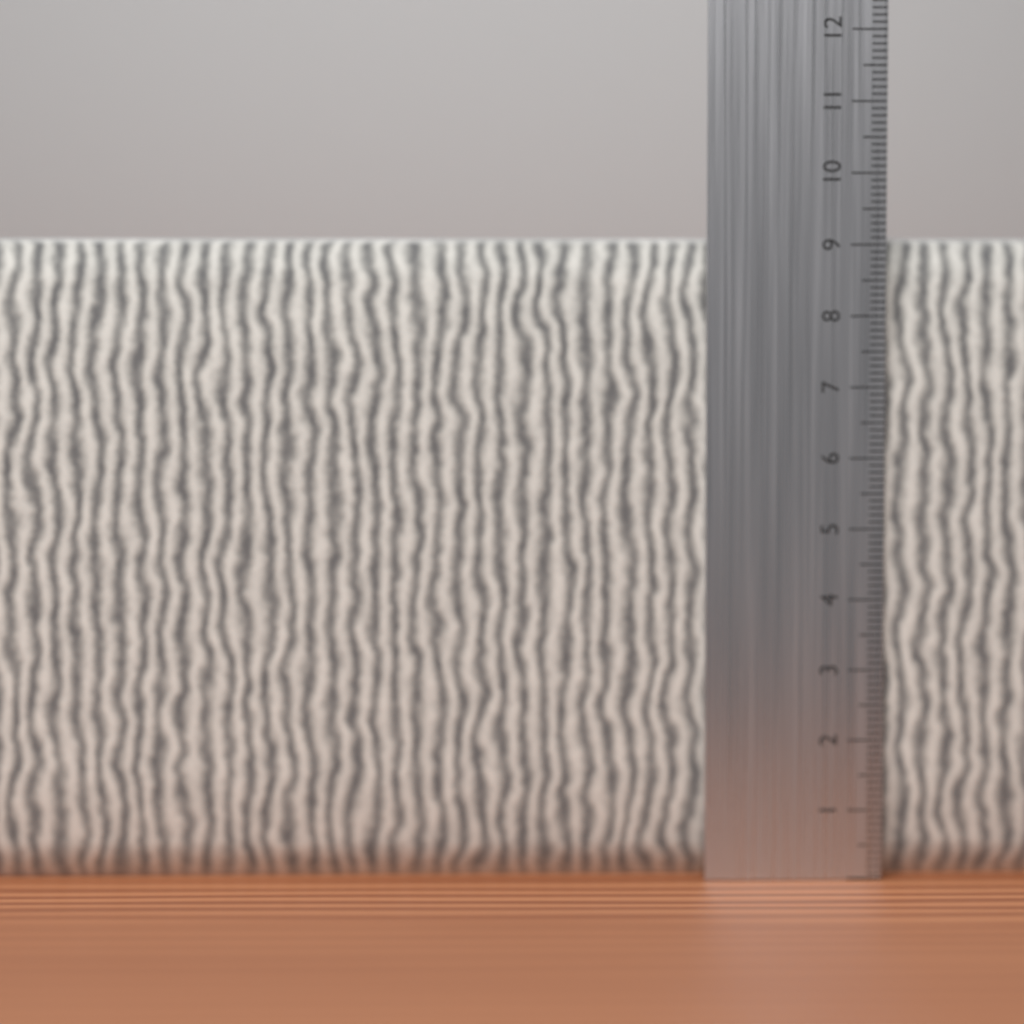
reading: 9.1 cm
